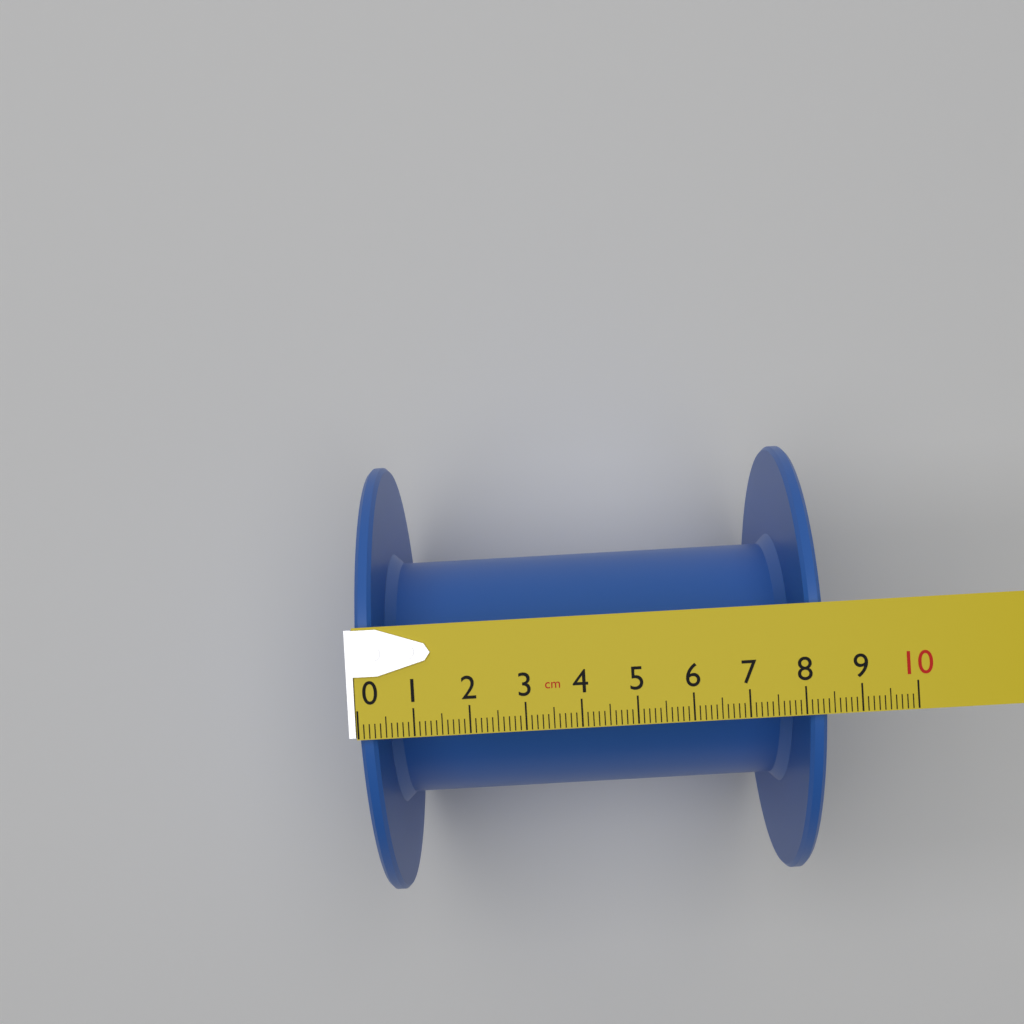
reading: 8.4 cm
